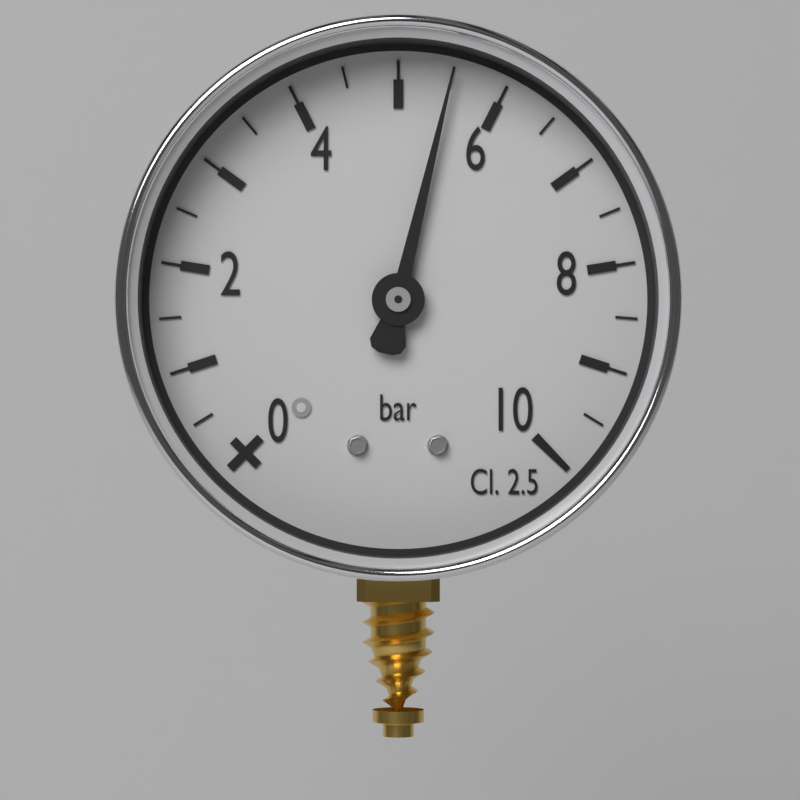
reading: 5.5 bar
